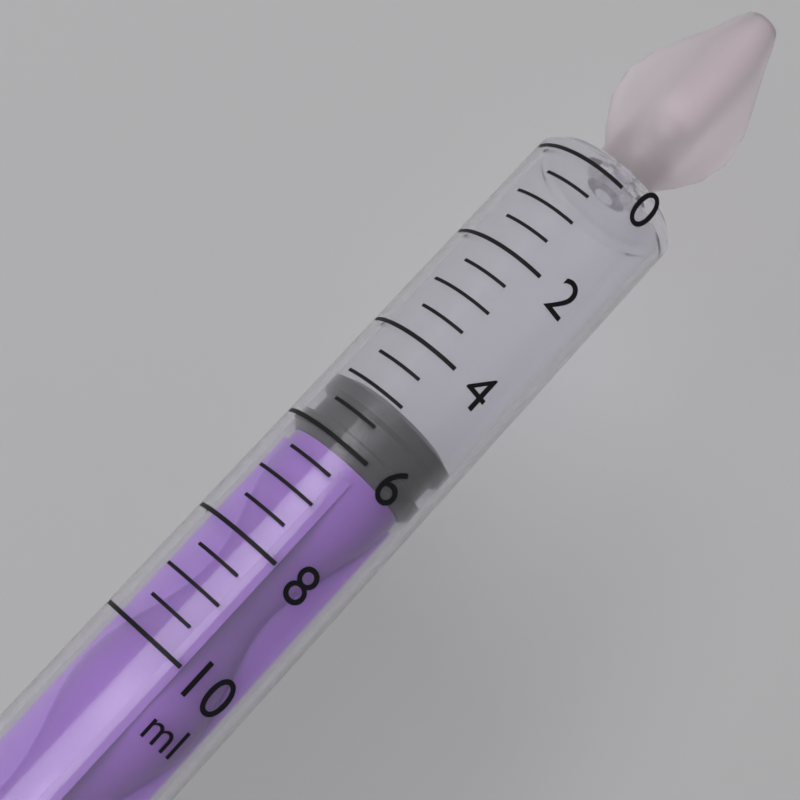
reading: 5.0 ml
